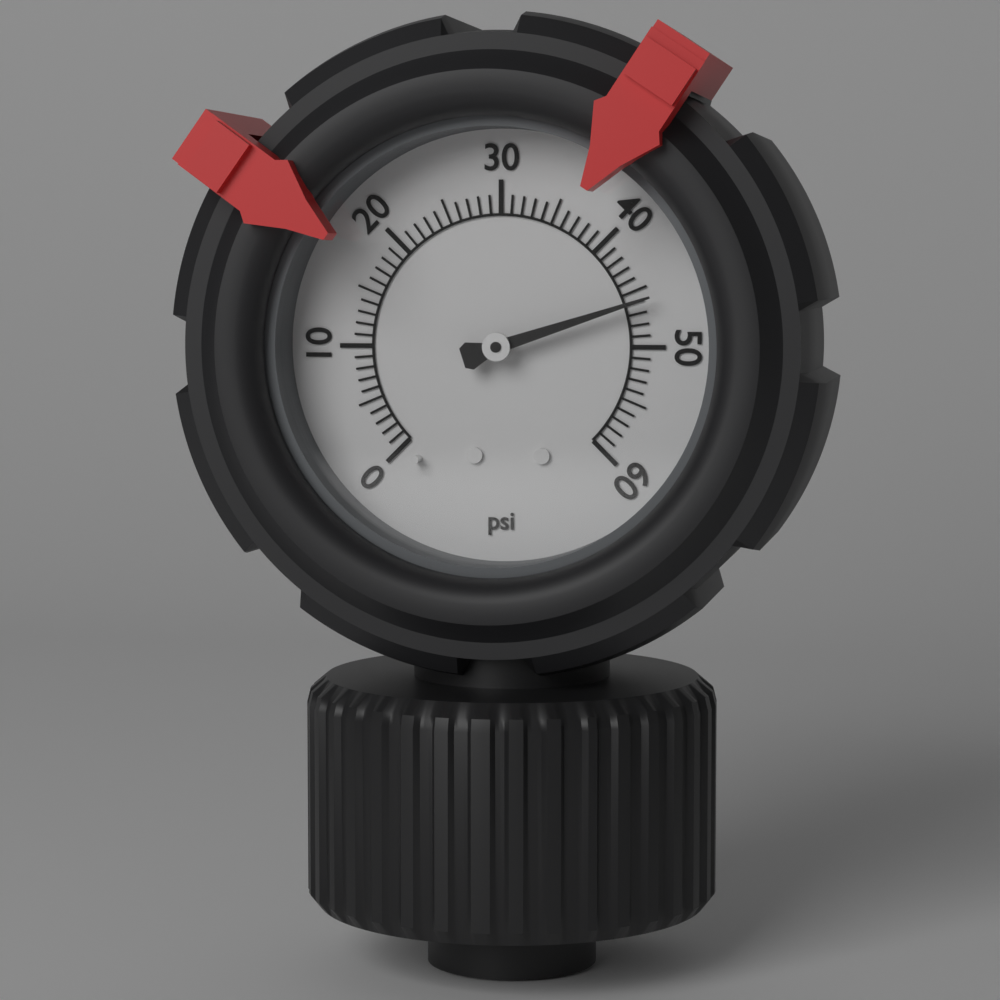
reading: 46 psi
